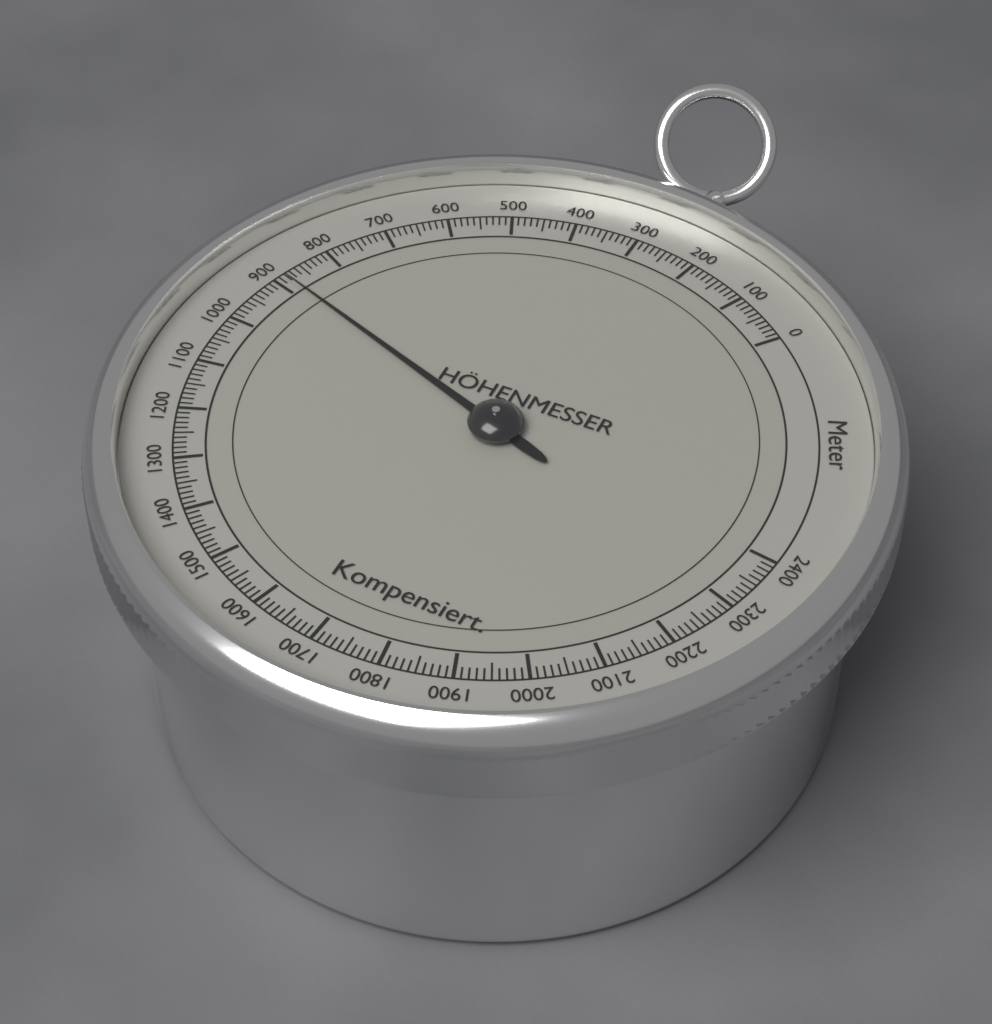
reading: 880 m
